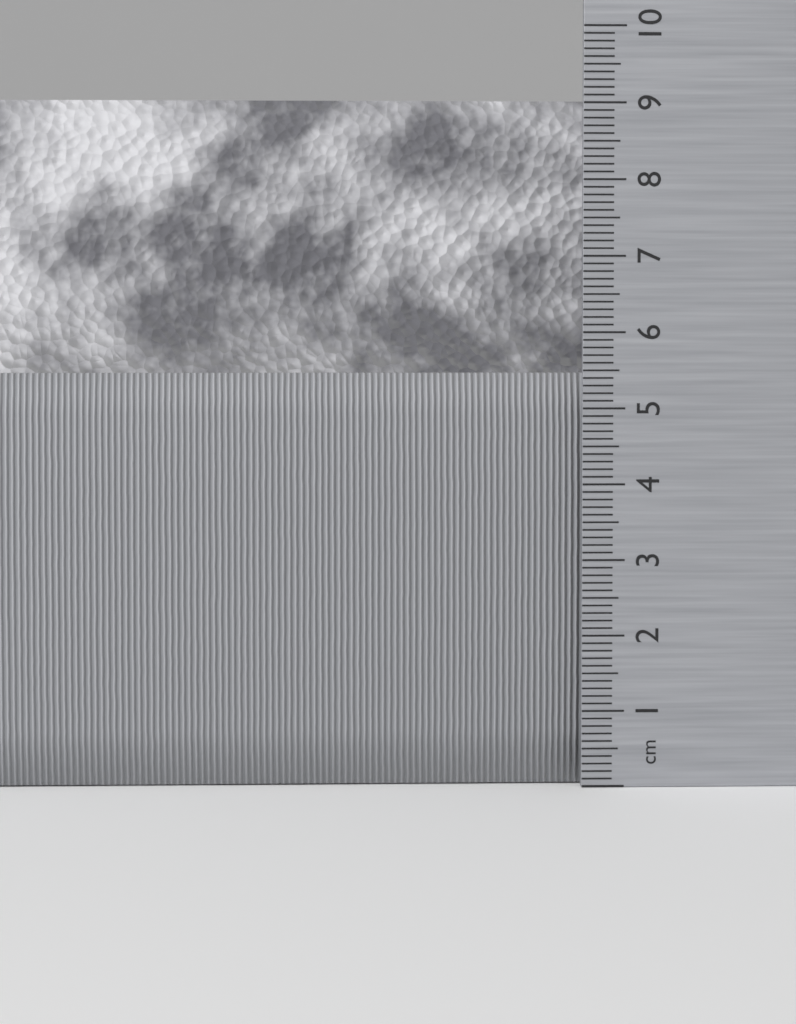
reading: 9.1 cm
